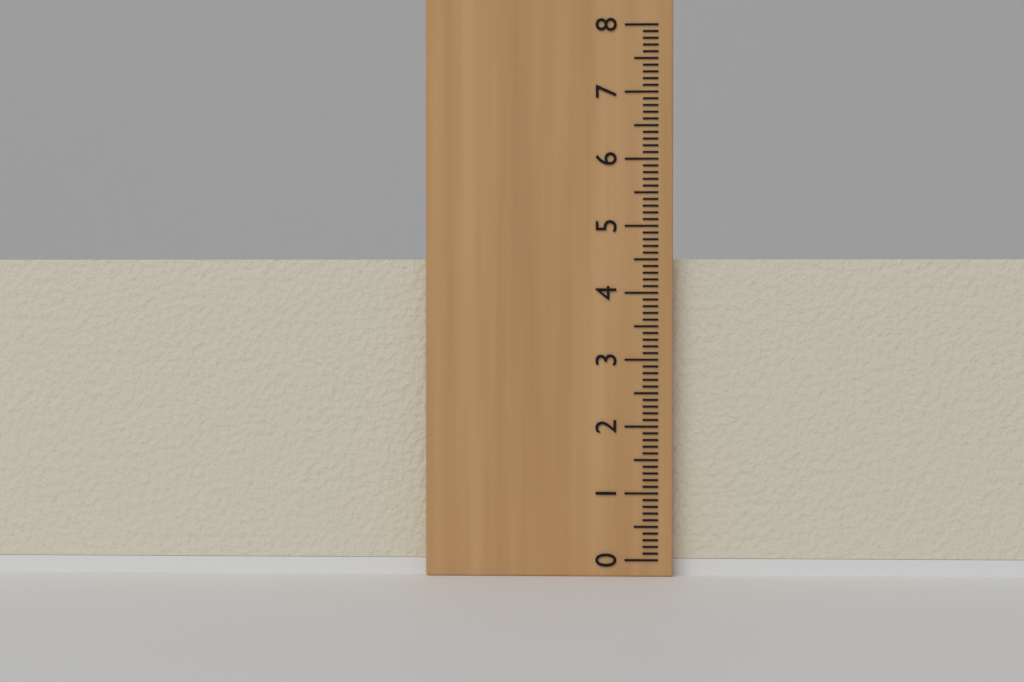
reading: 4.5 (no unit)
